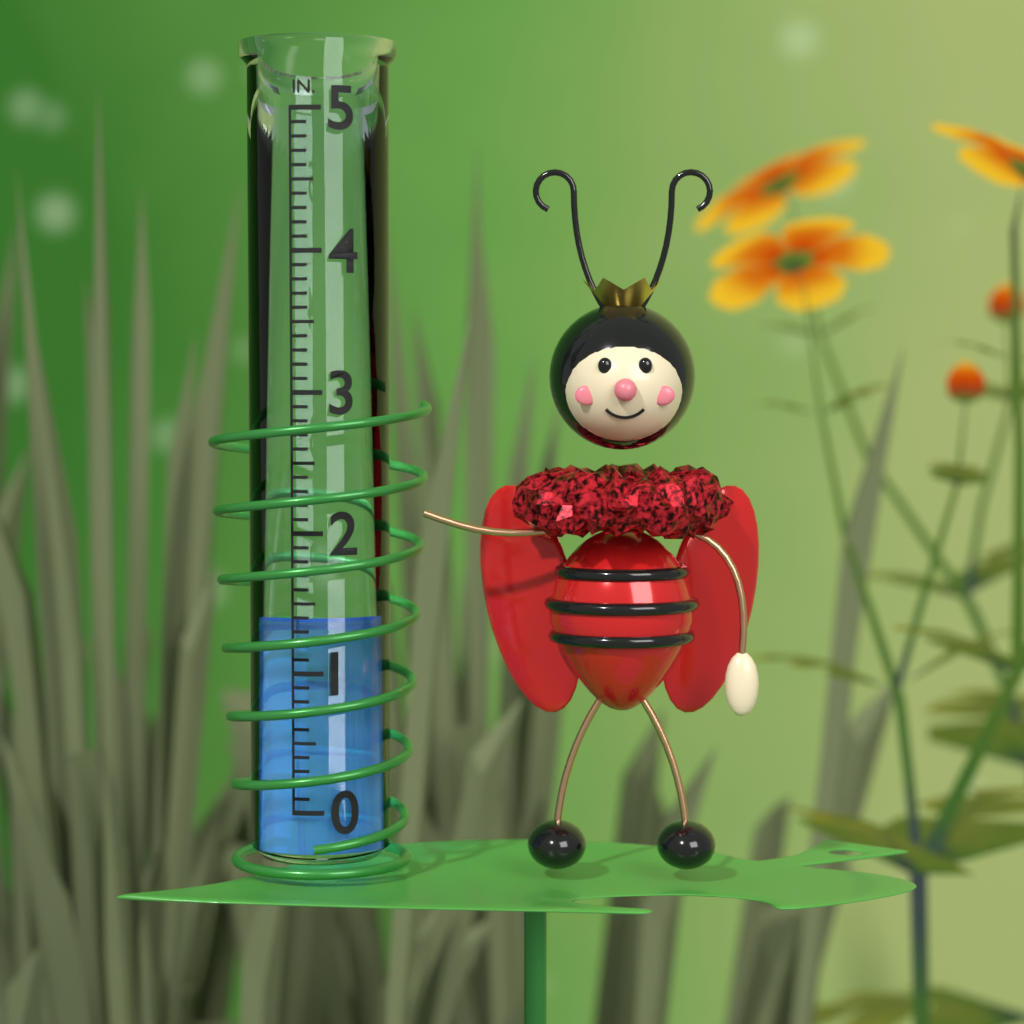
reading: 1.4 in
